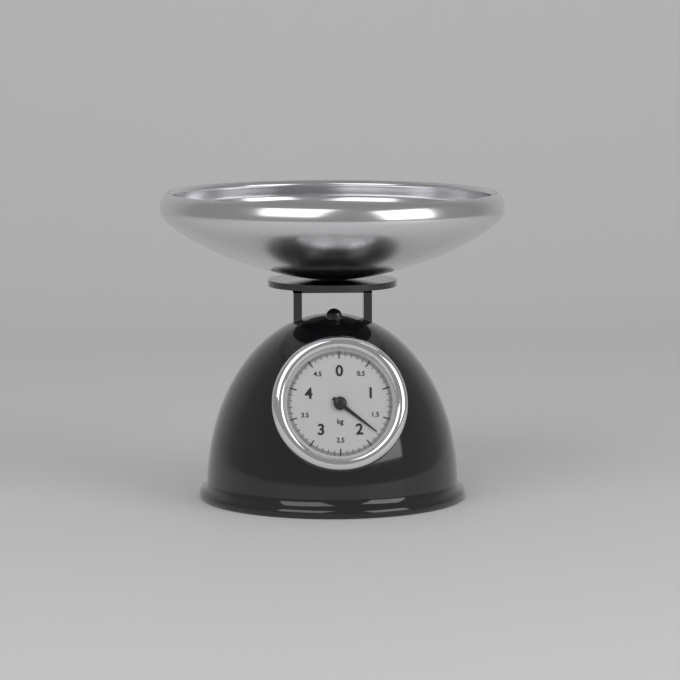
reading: 1.78 kg
